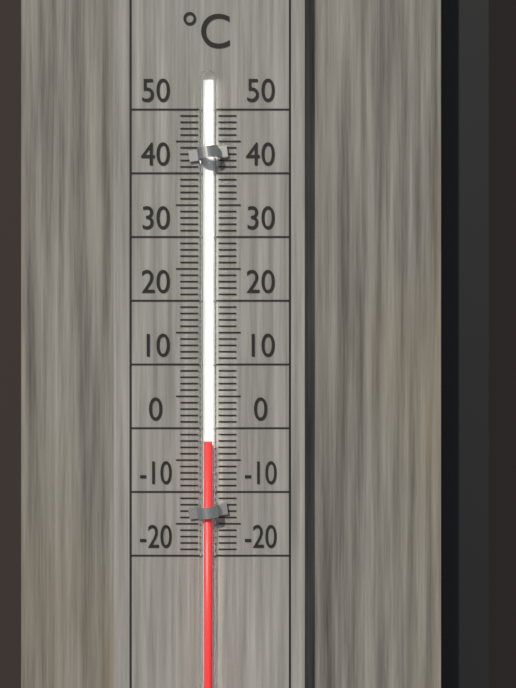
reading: -2 °C
